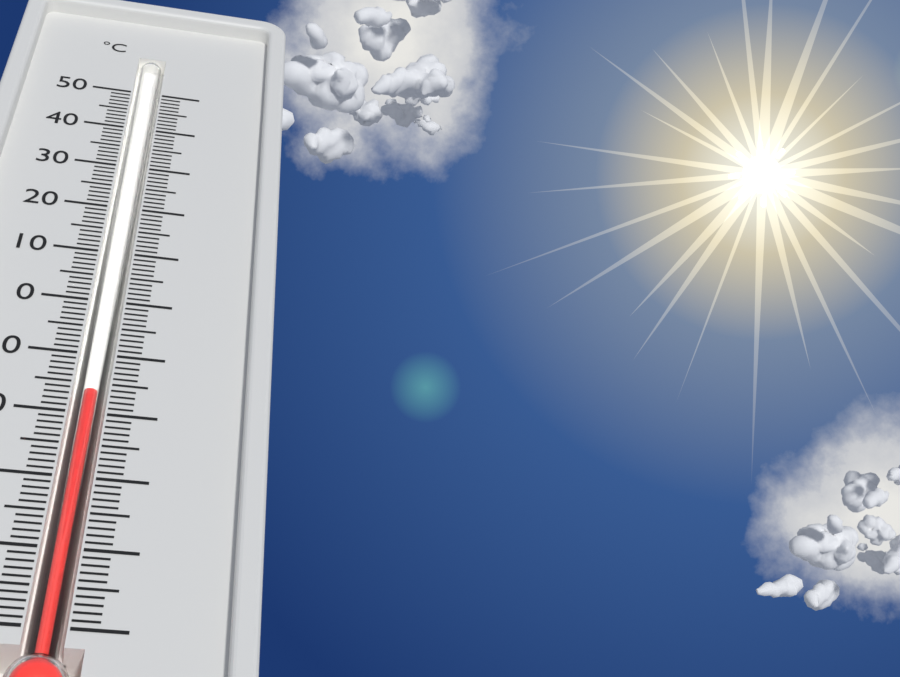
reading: -16 °C
